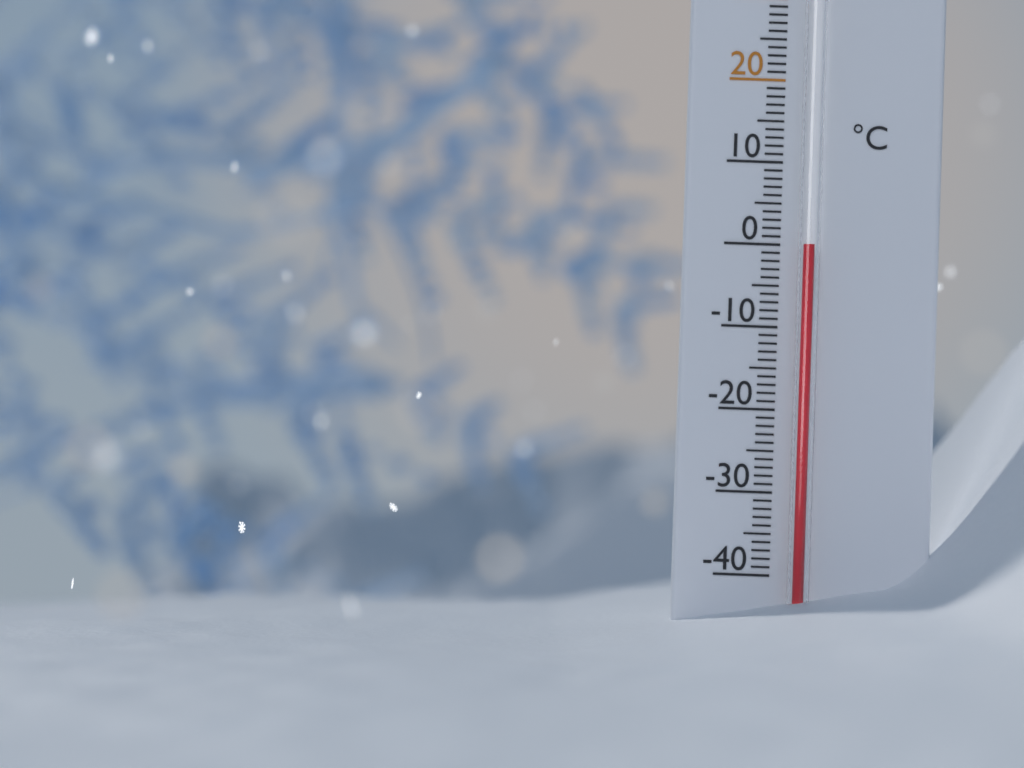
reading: 0 °C
